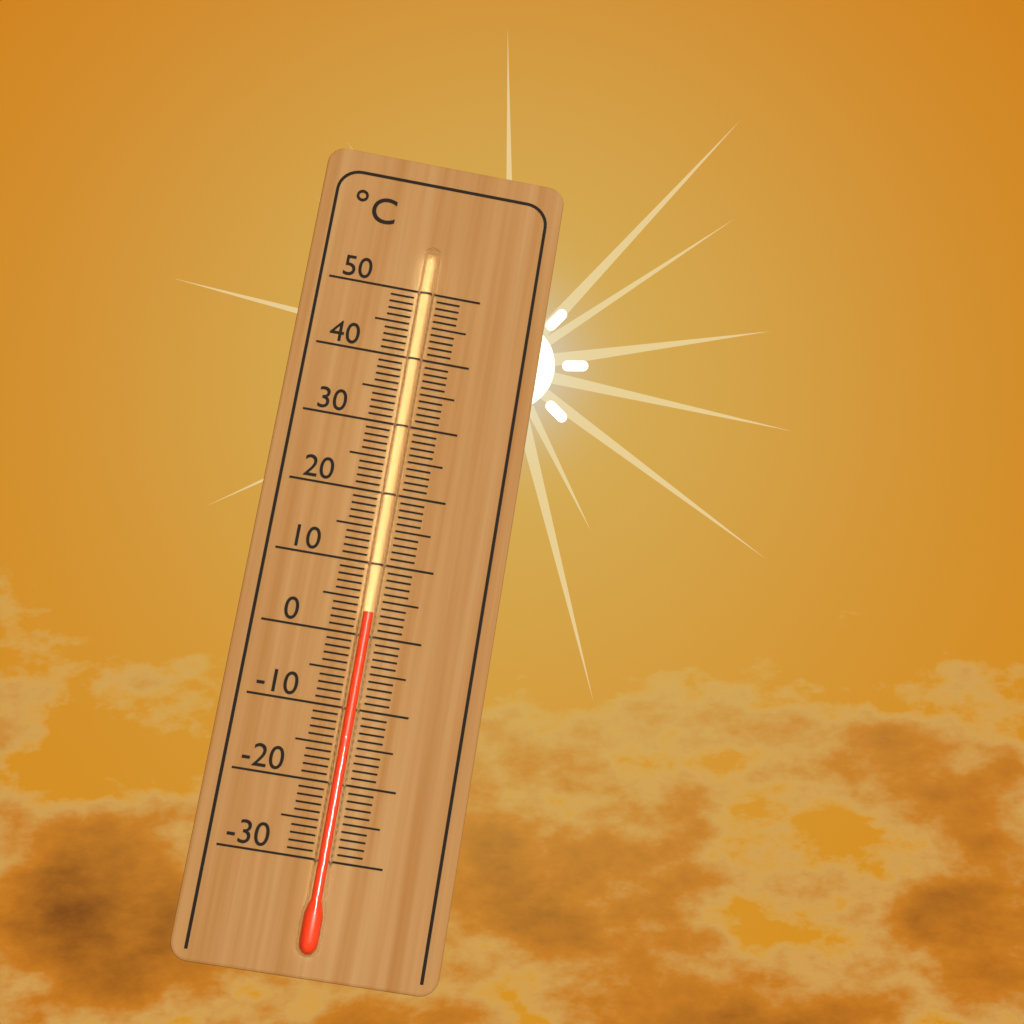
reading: 3 °C
